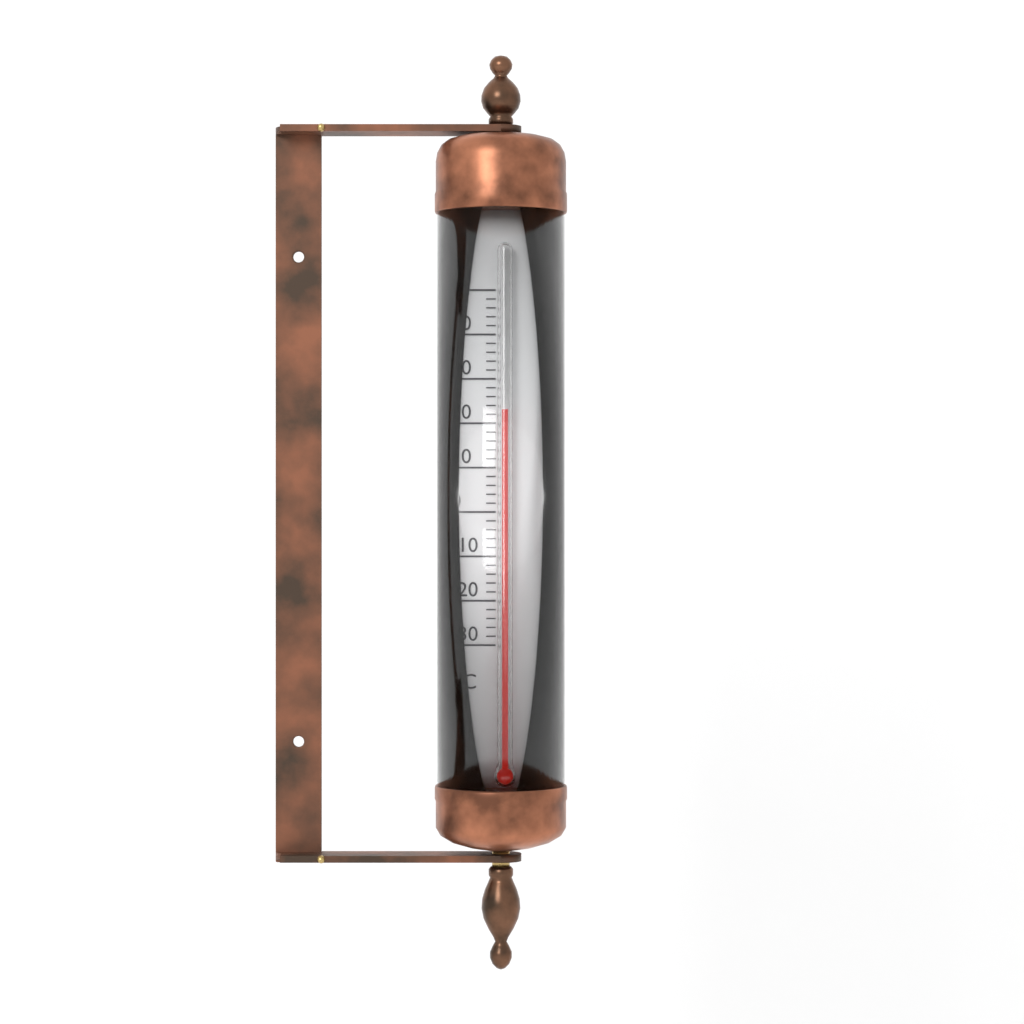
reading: 23 °C
